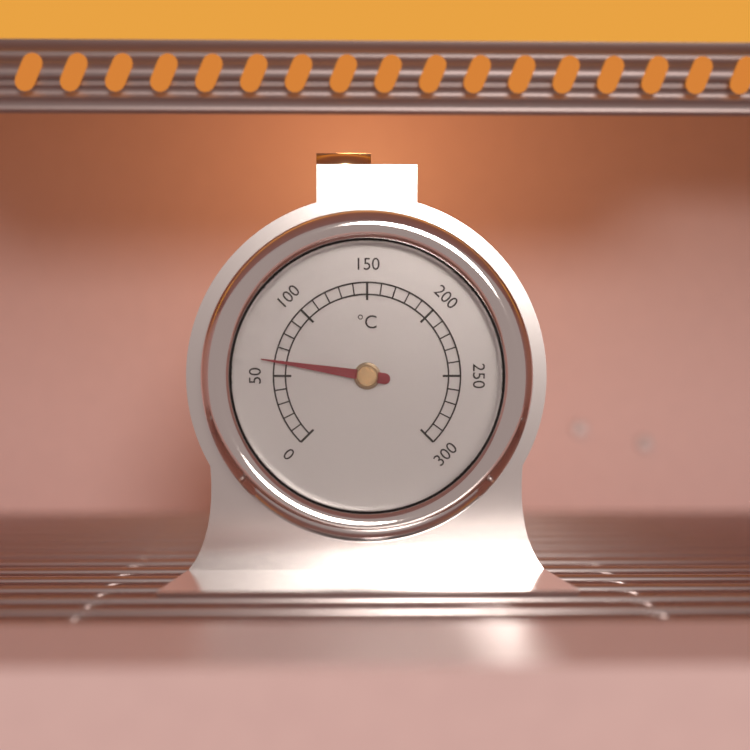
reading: 60 °C
